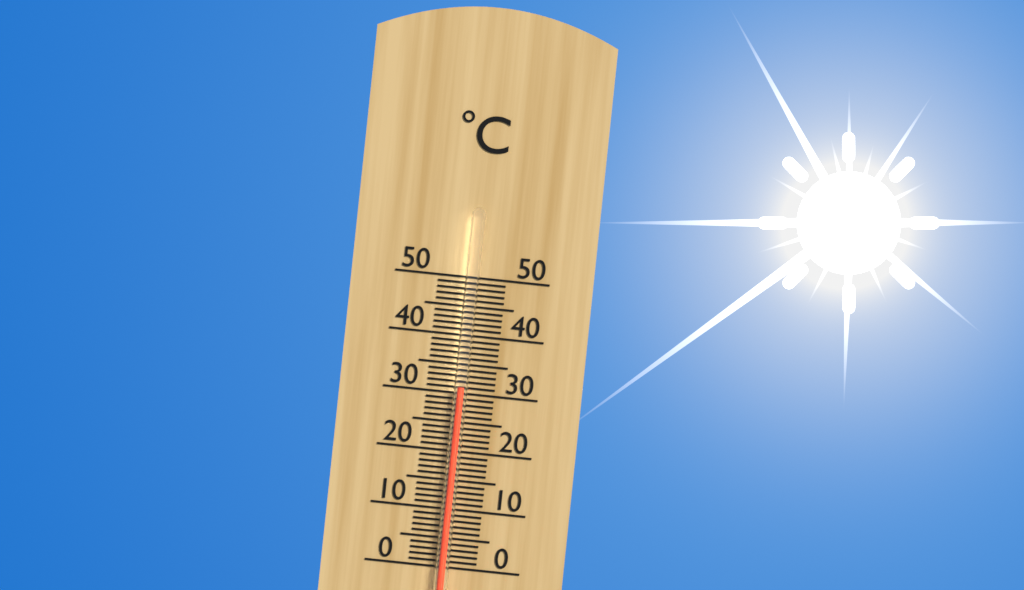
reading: 31 °C
